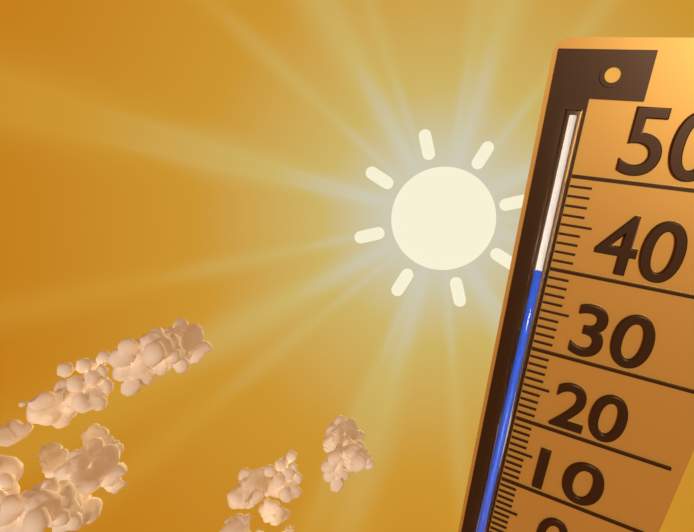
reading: 40 (no unit)
